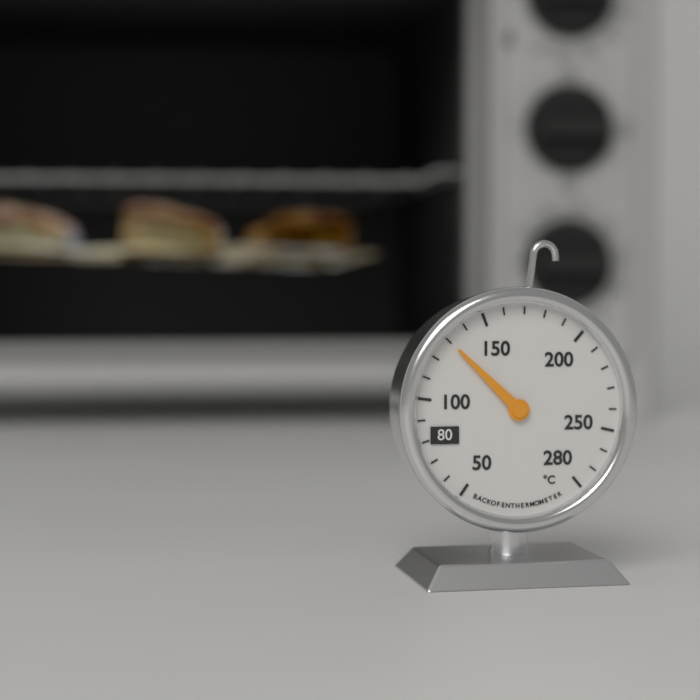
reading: 130 °C
